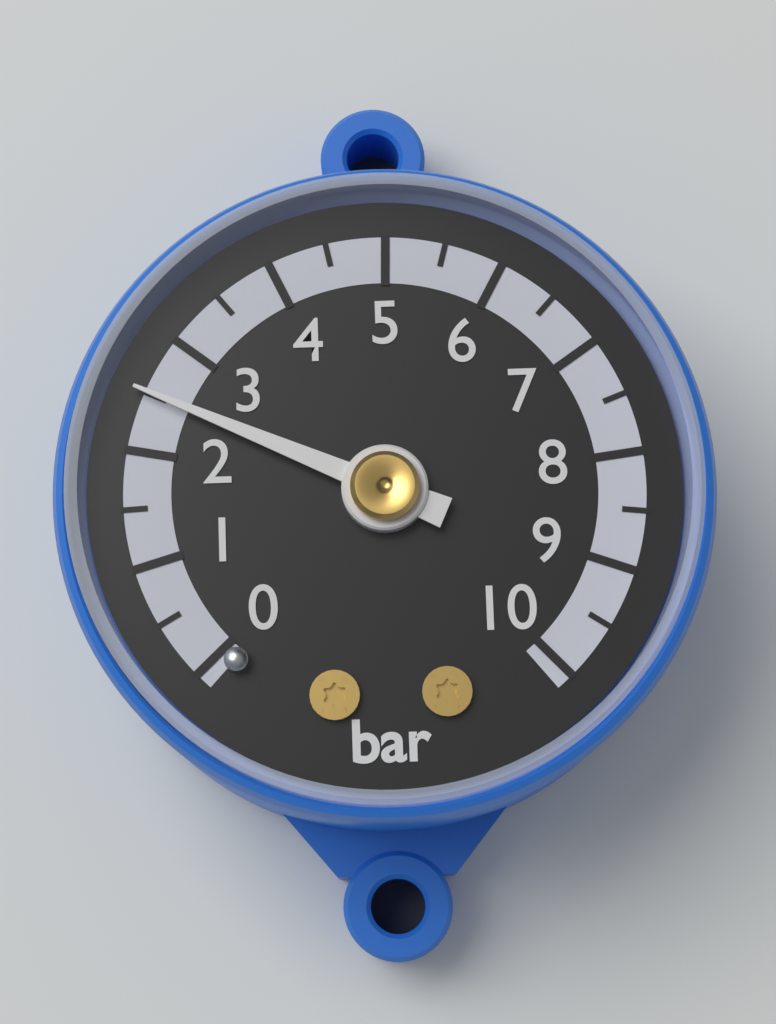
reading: 2.5 bar
